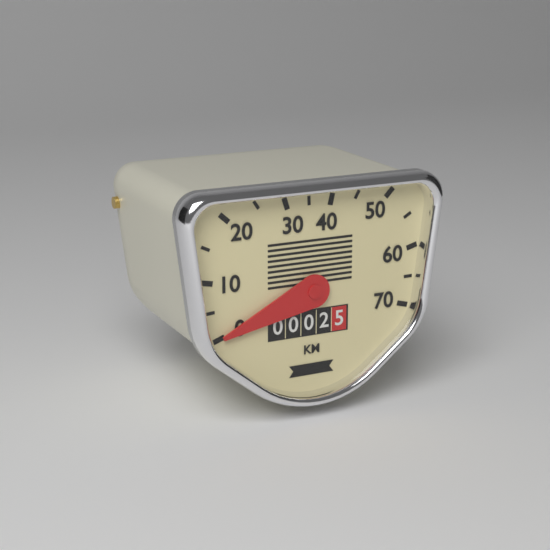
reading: 0 km/h
